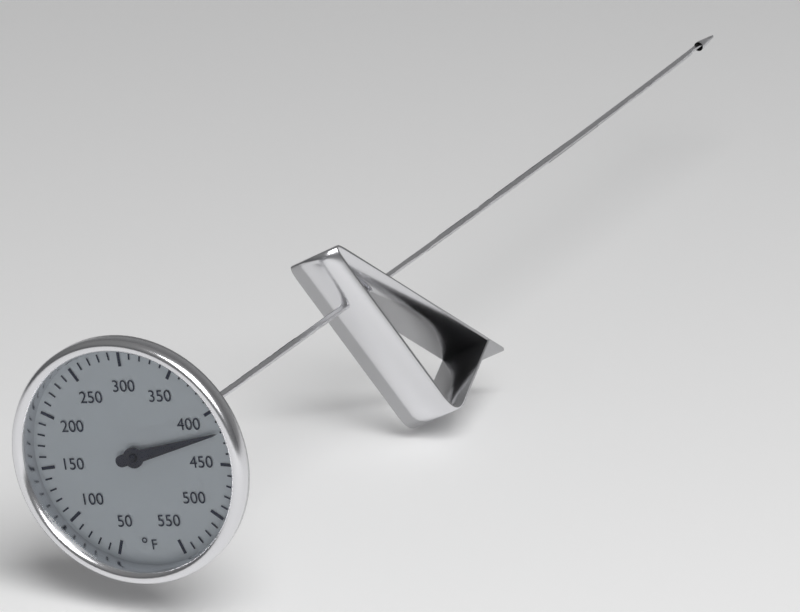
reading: 420 °F
